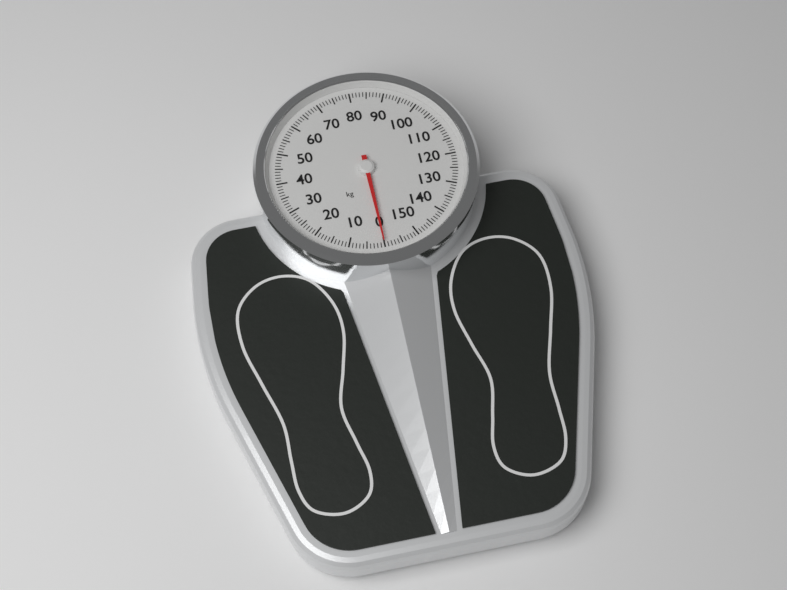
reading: 0 kg
